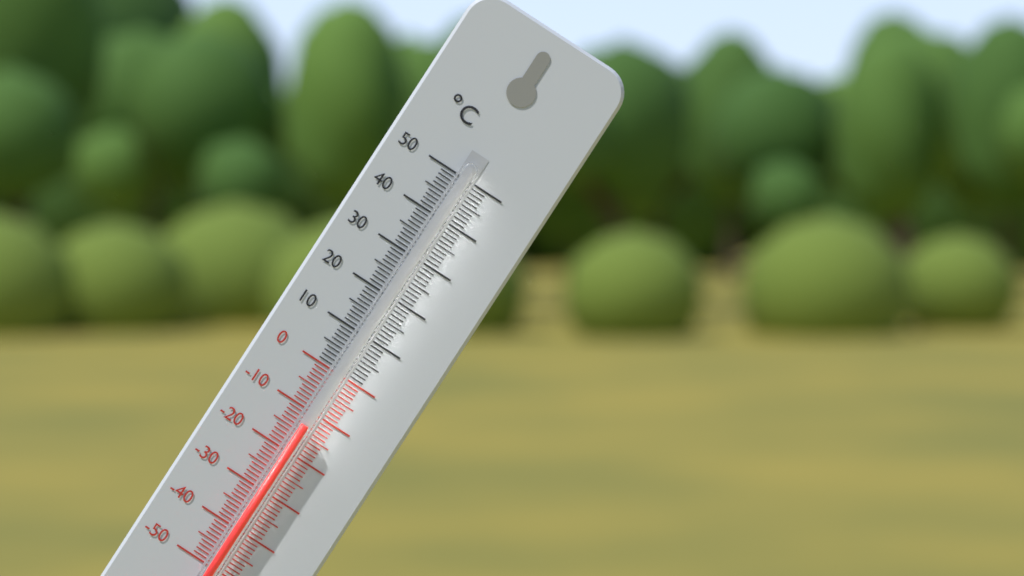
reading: -13 °C
